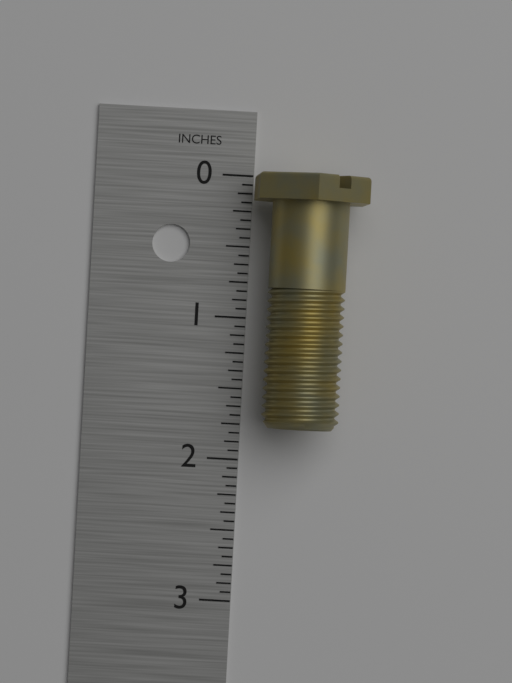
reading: 1.7500 in
